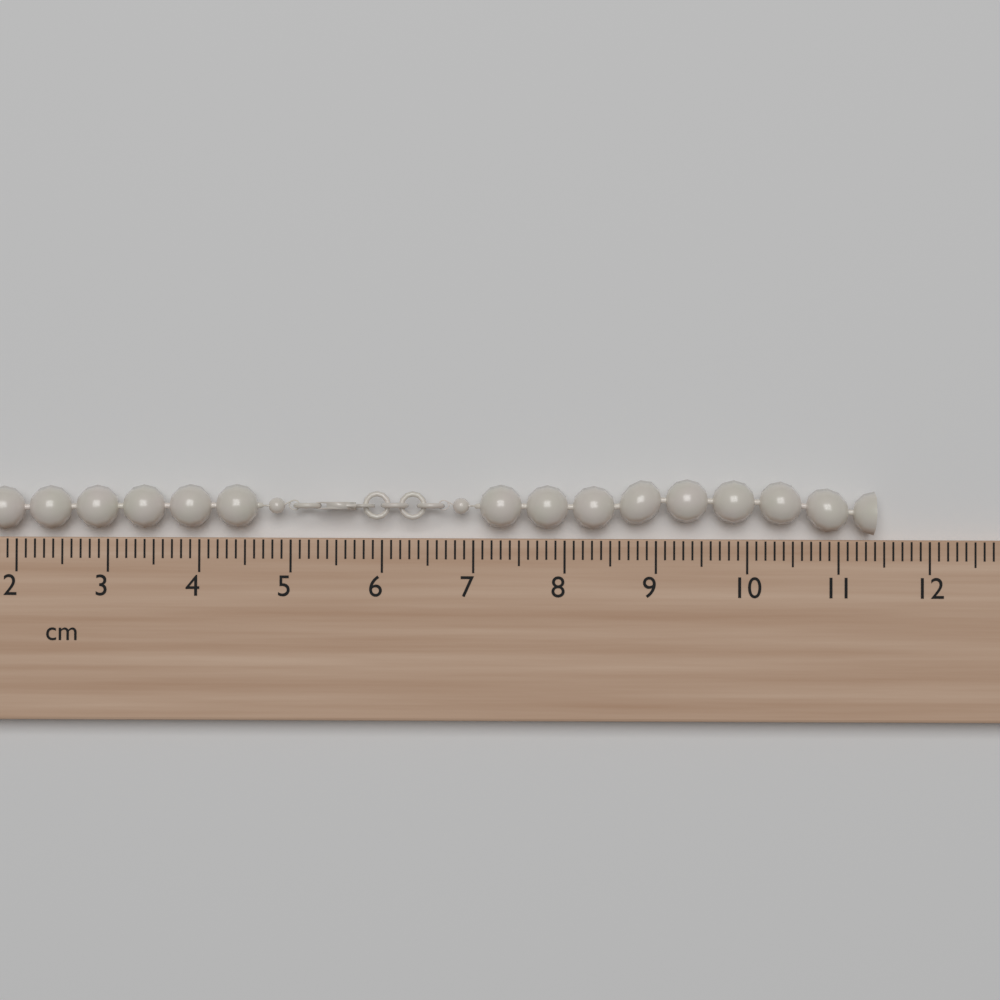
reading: 11.4 cm
